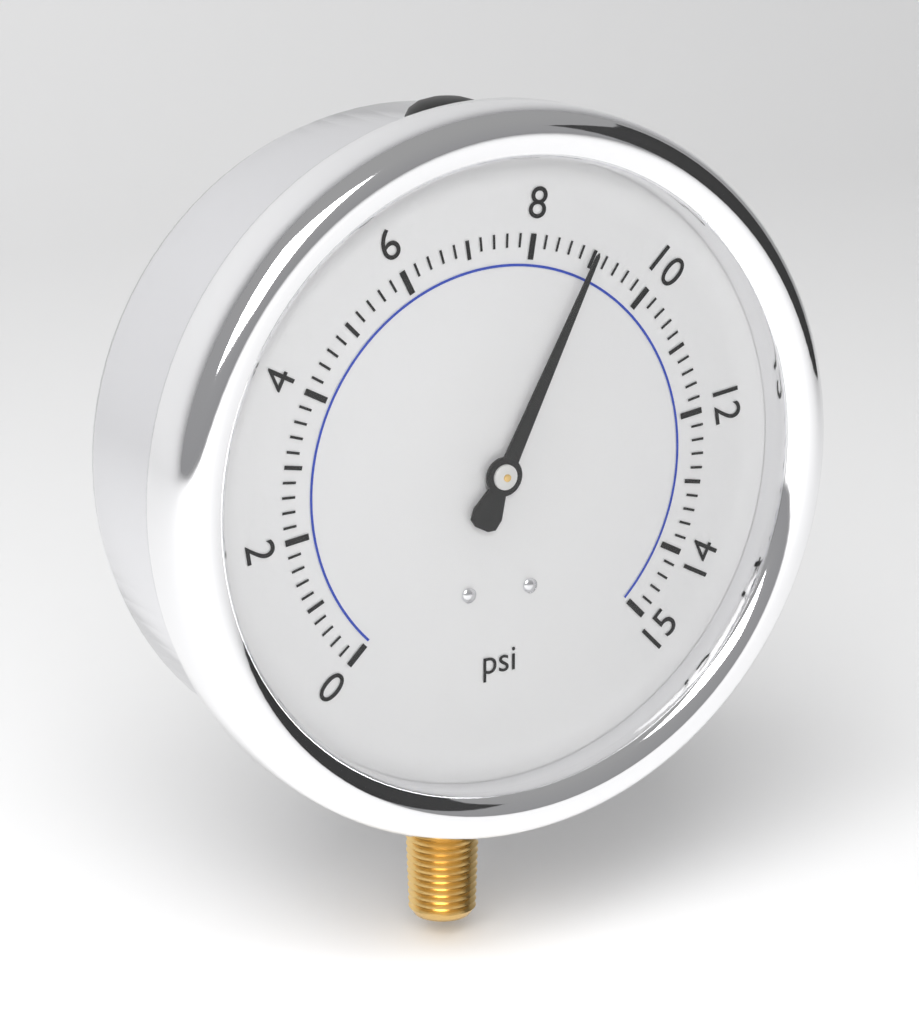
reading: 9.0 psi
